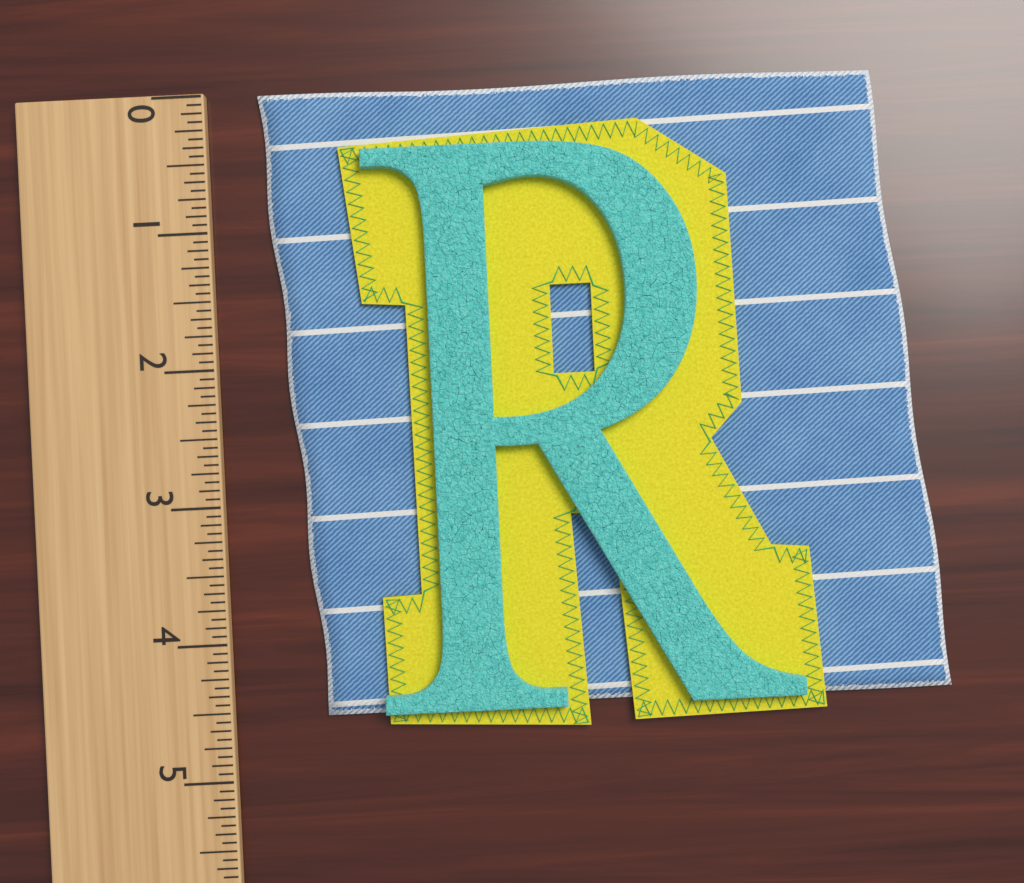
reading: 4.5625 (no unit)
